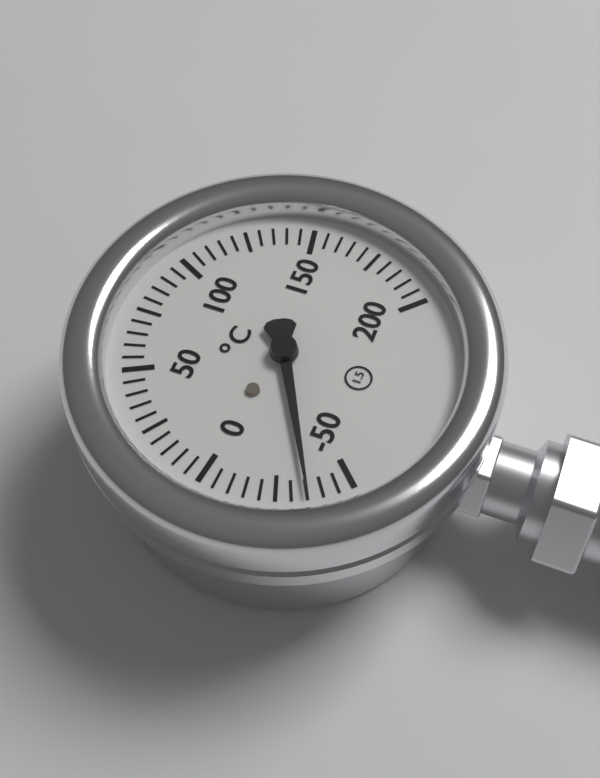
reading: -35 °C
